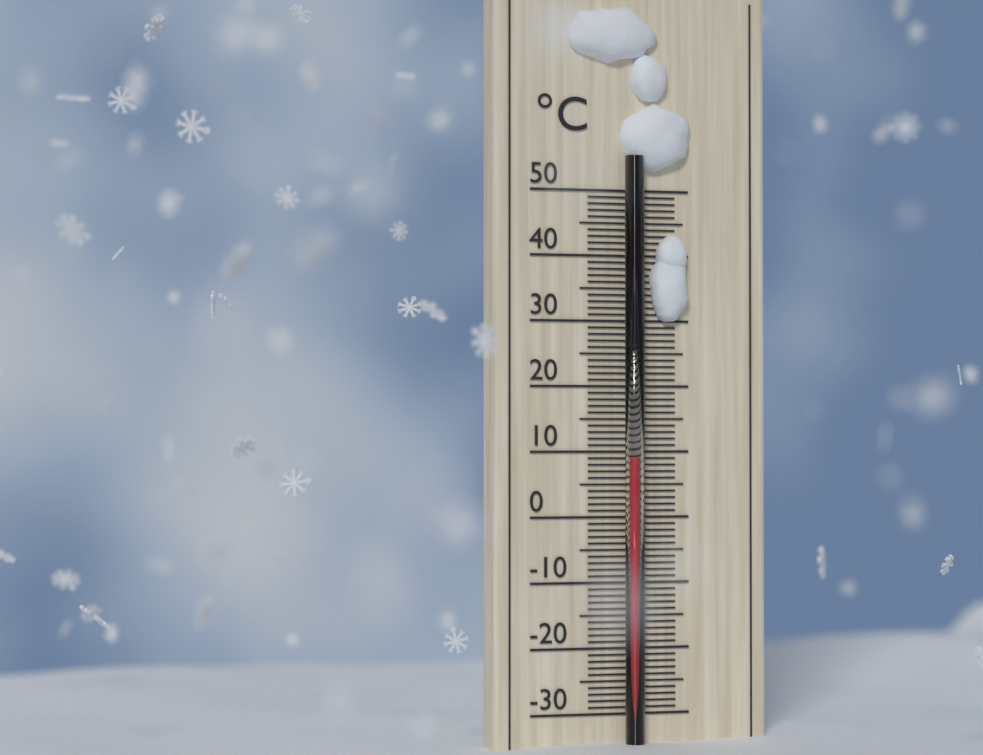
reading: 9 °C
